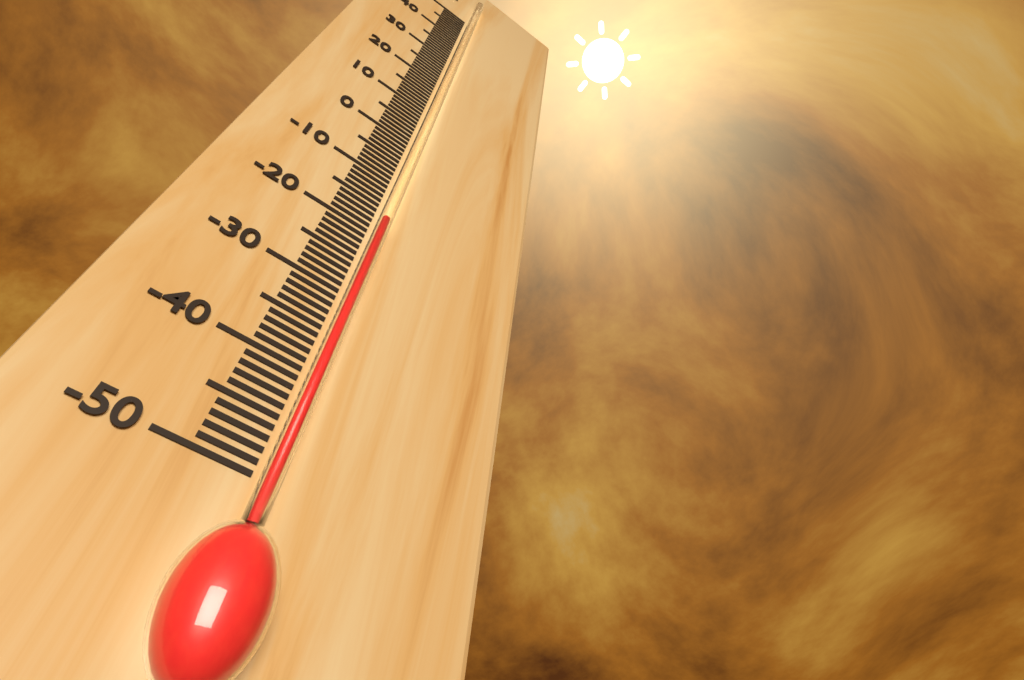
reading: -18 °C
